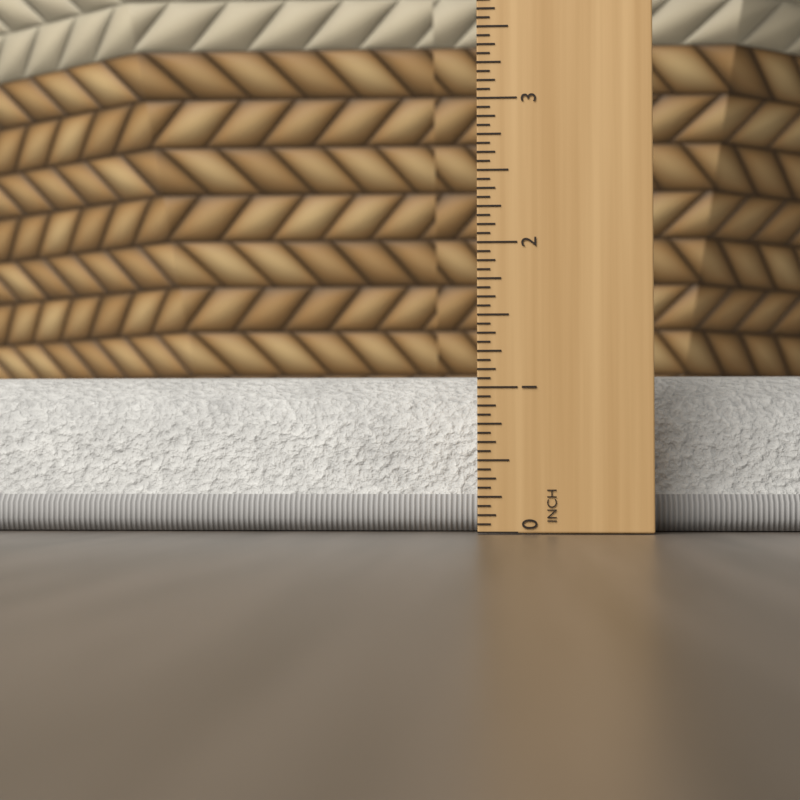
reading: 1.1875 in
